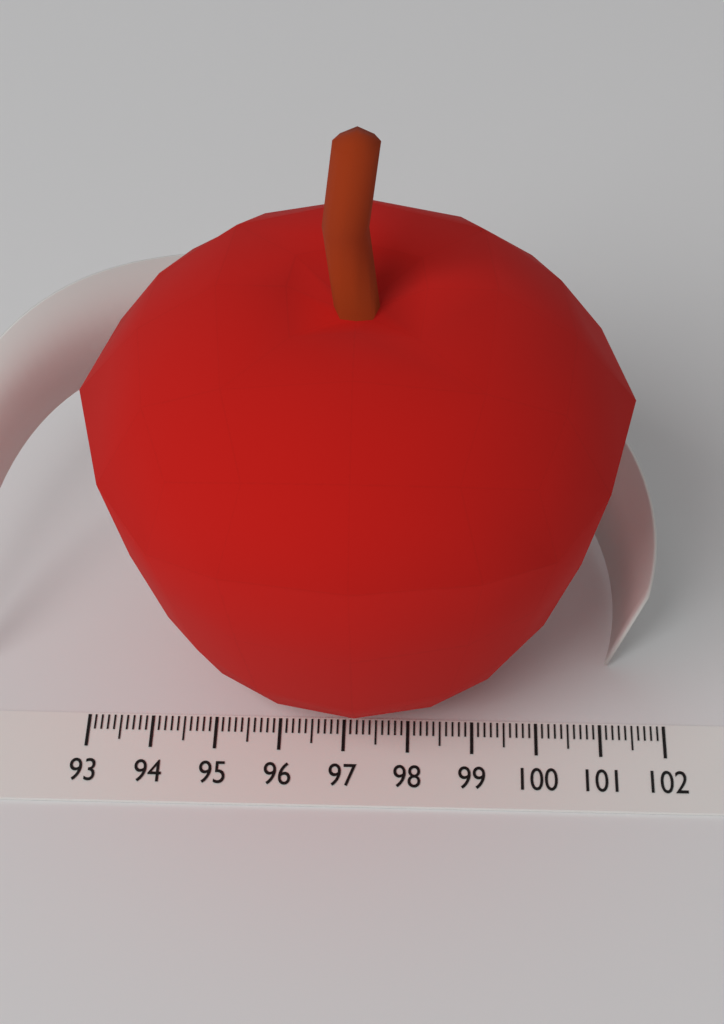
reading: 101.3 (no unit)
